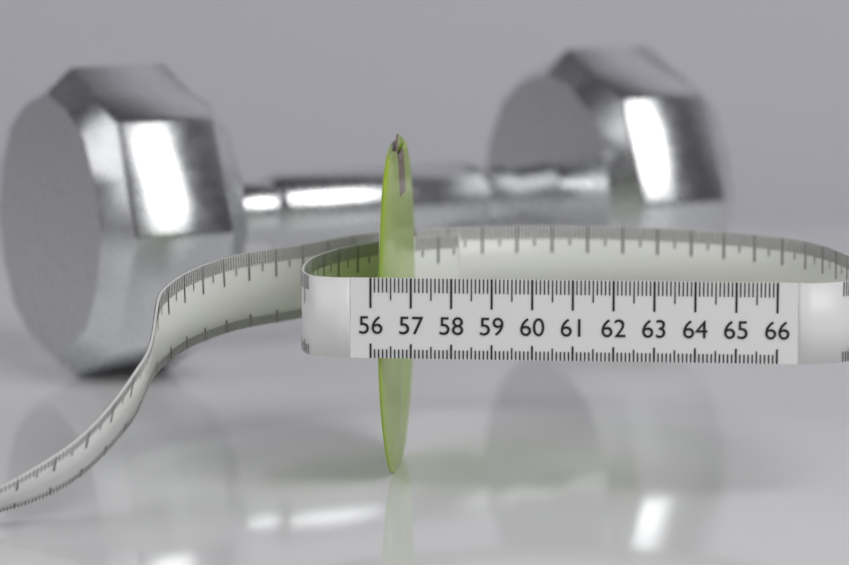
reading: 56.4 (no unit)
